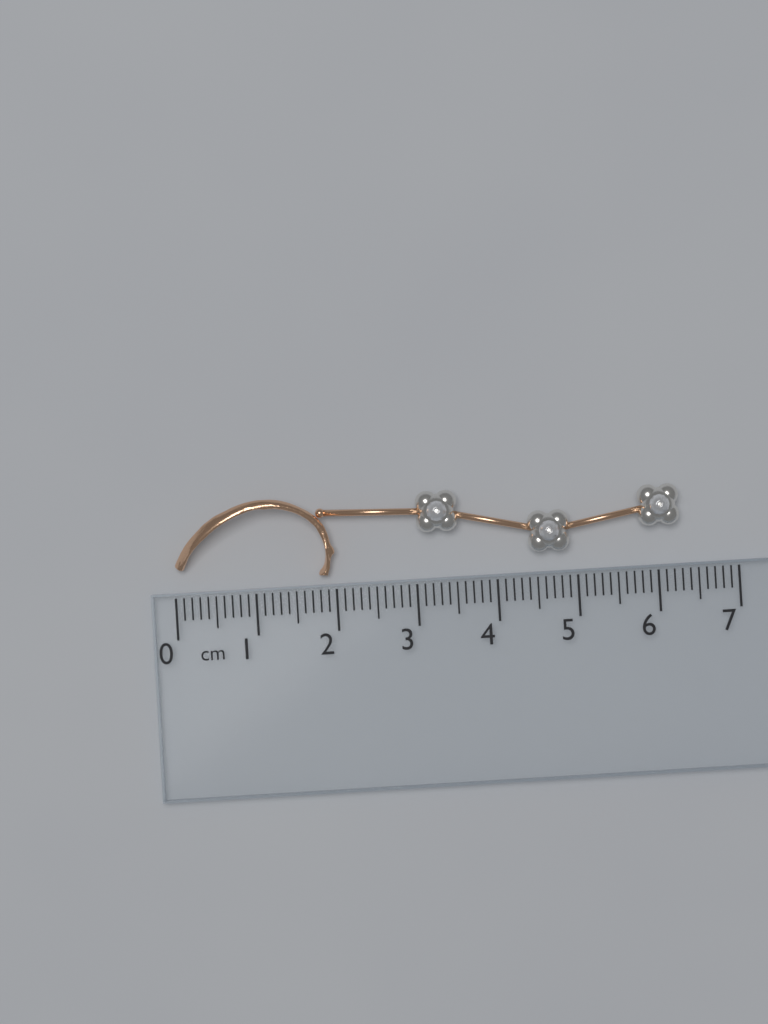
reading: 6.3 cm
